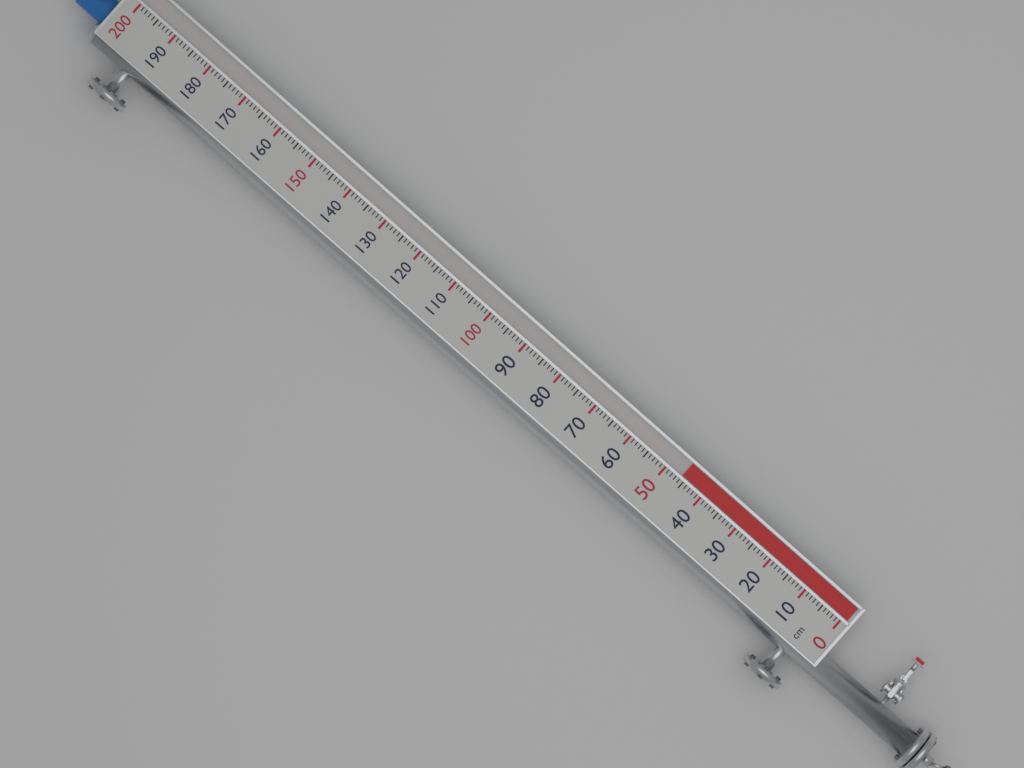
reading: 46 cm
